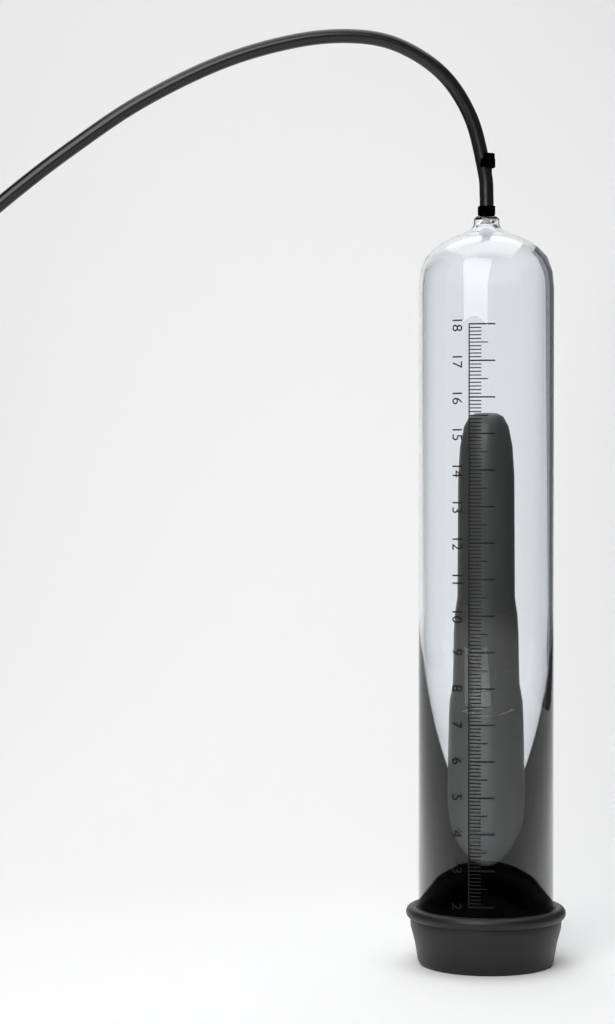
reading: 15.6 (no unit)
